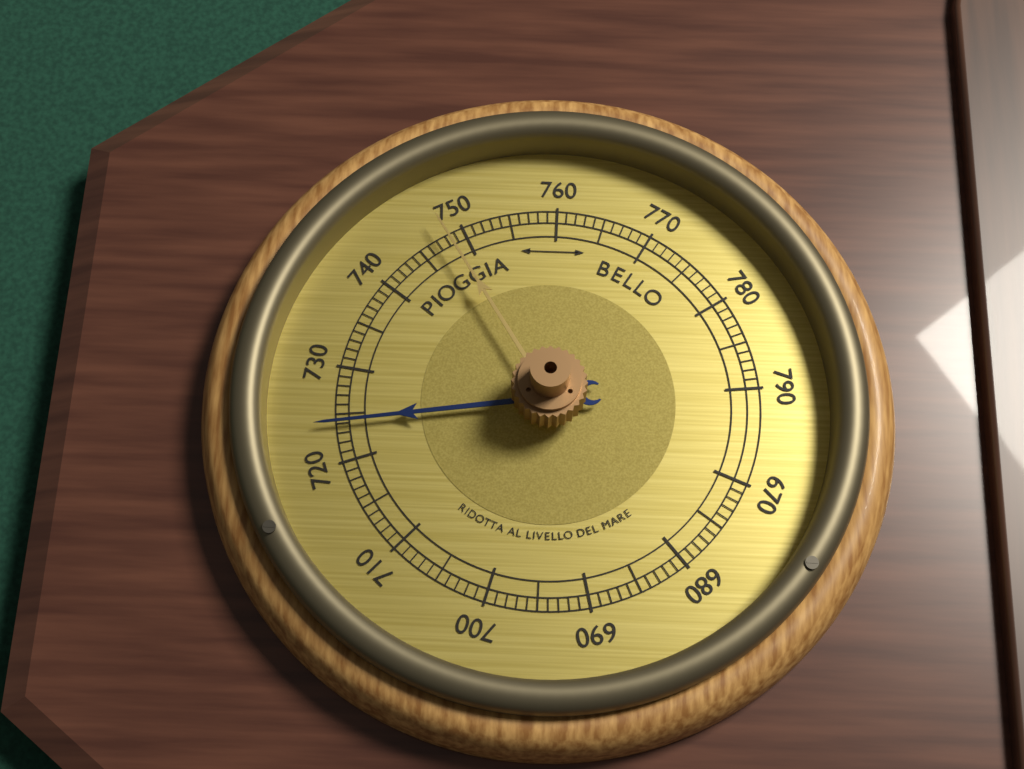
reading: 724 (no unit)
